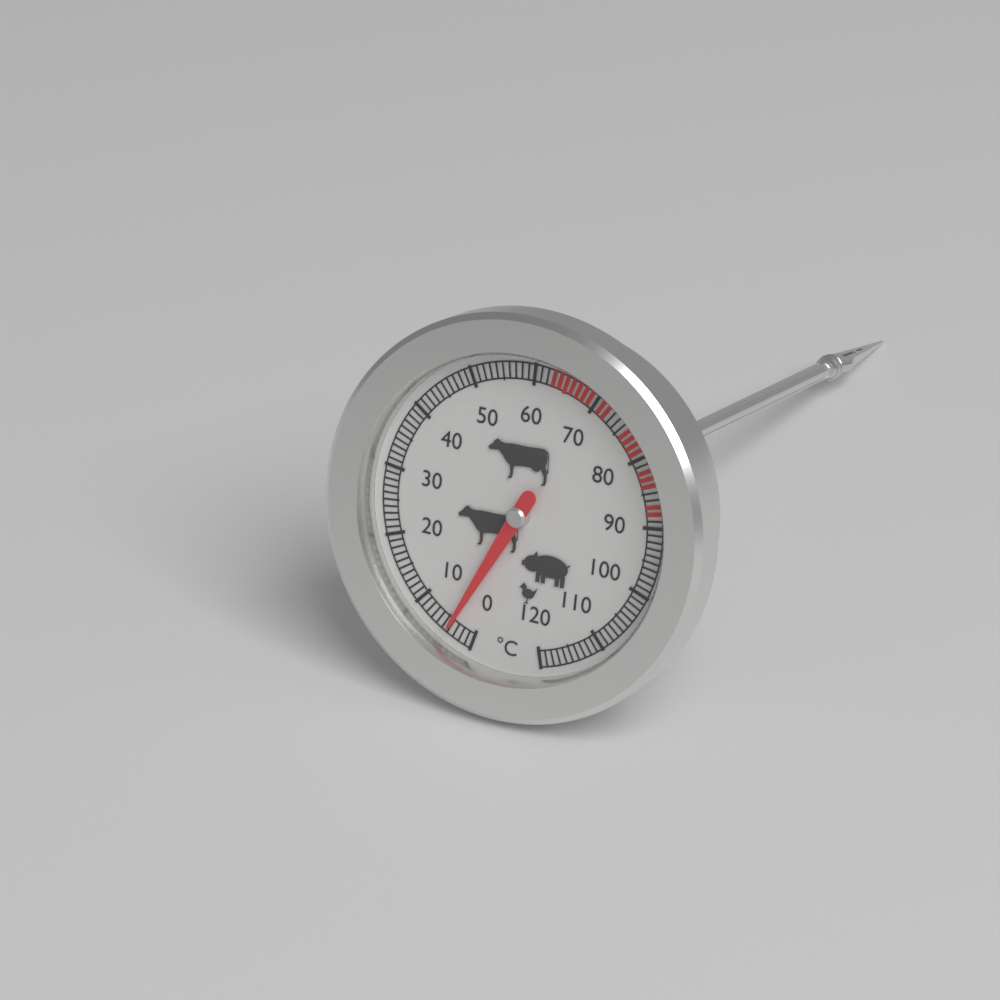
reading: 4 °C
